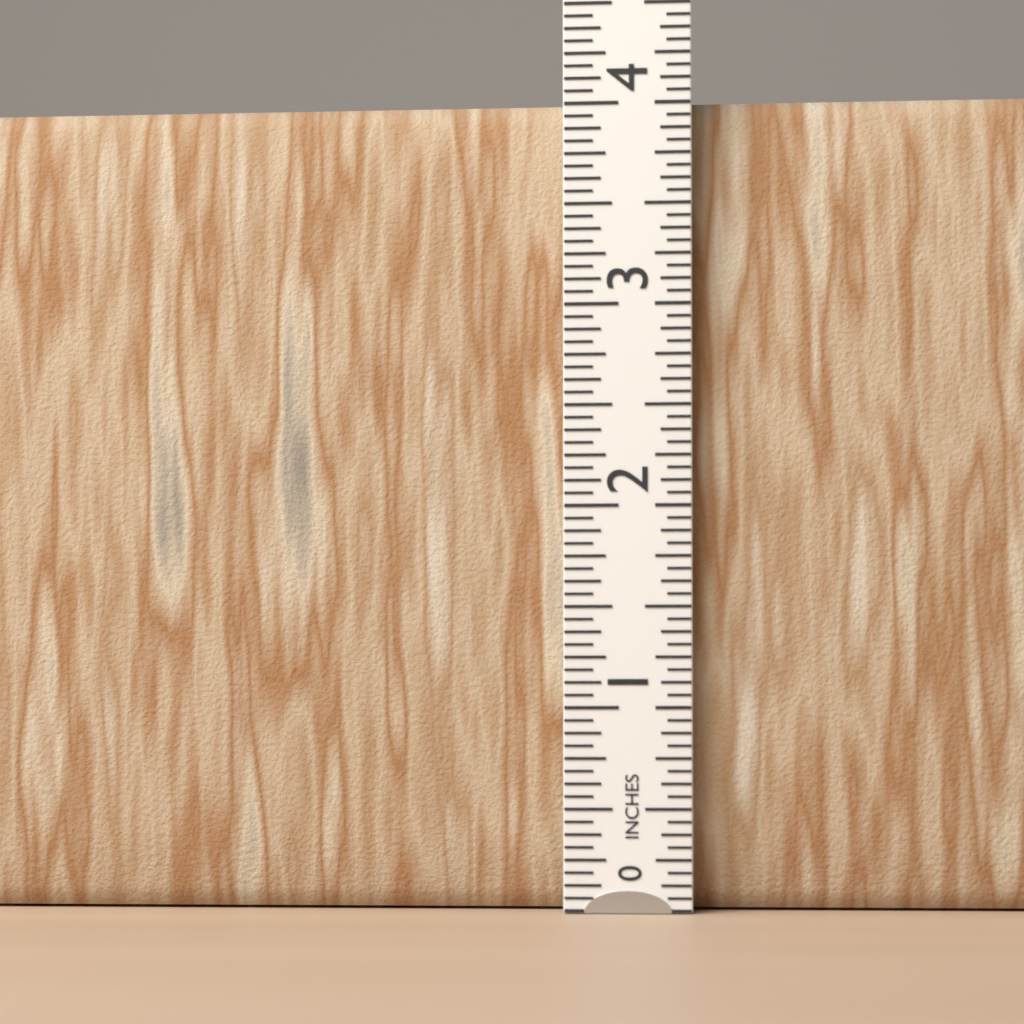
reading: 4.0625 in
